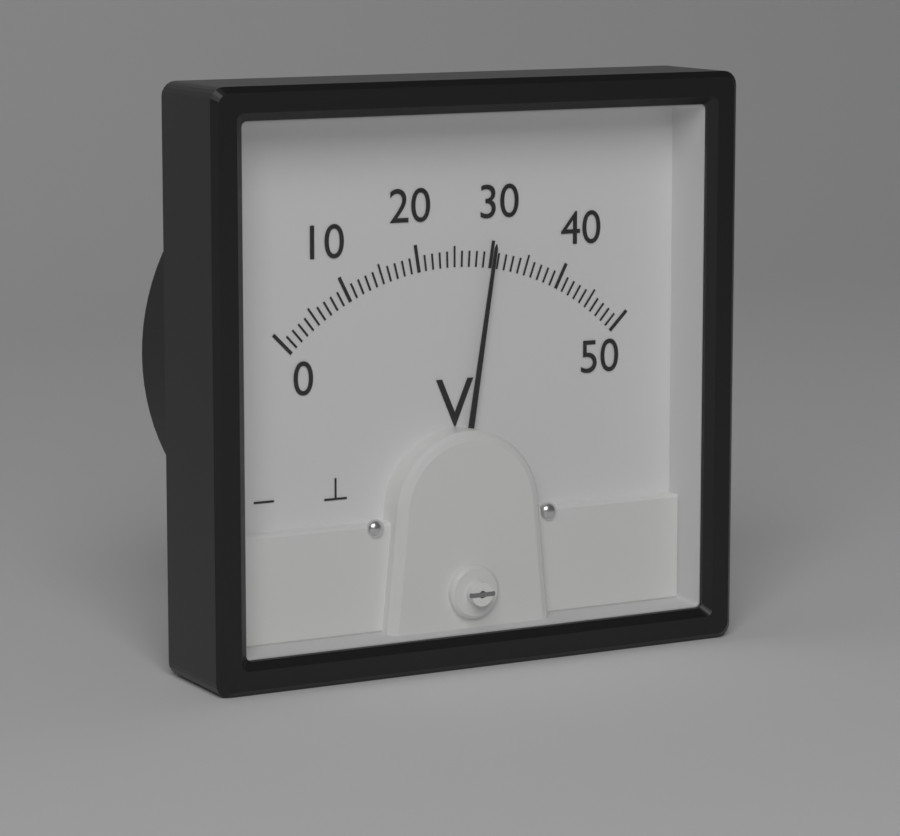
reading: 30 V
